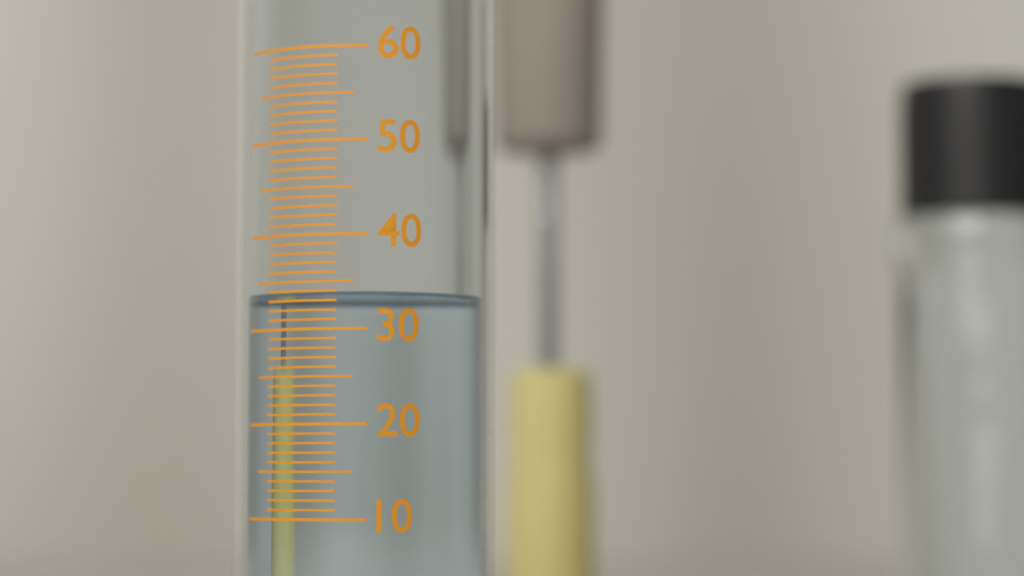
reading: 34 (no unit)
